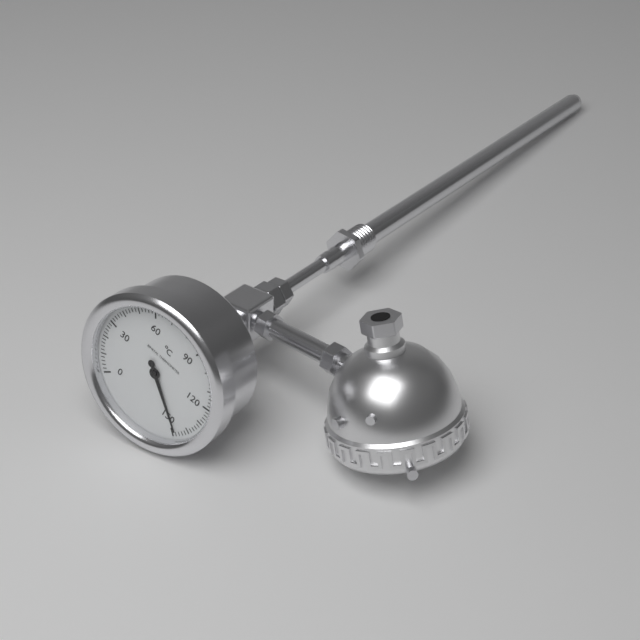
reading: 148 °C
